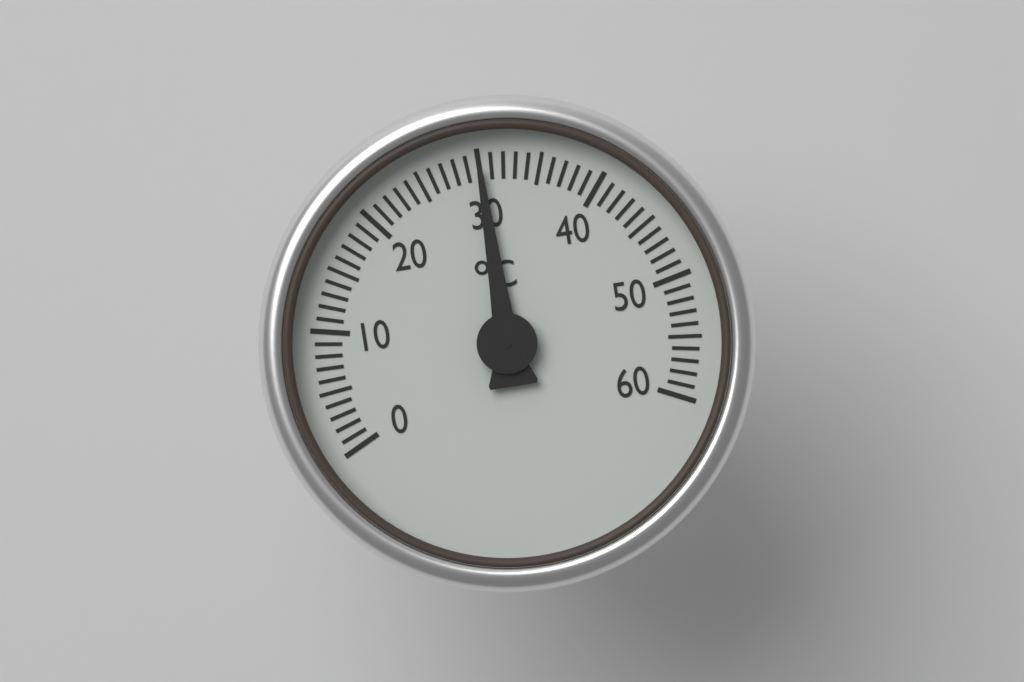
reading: 30 °C
